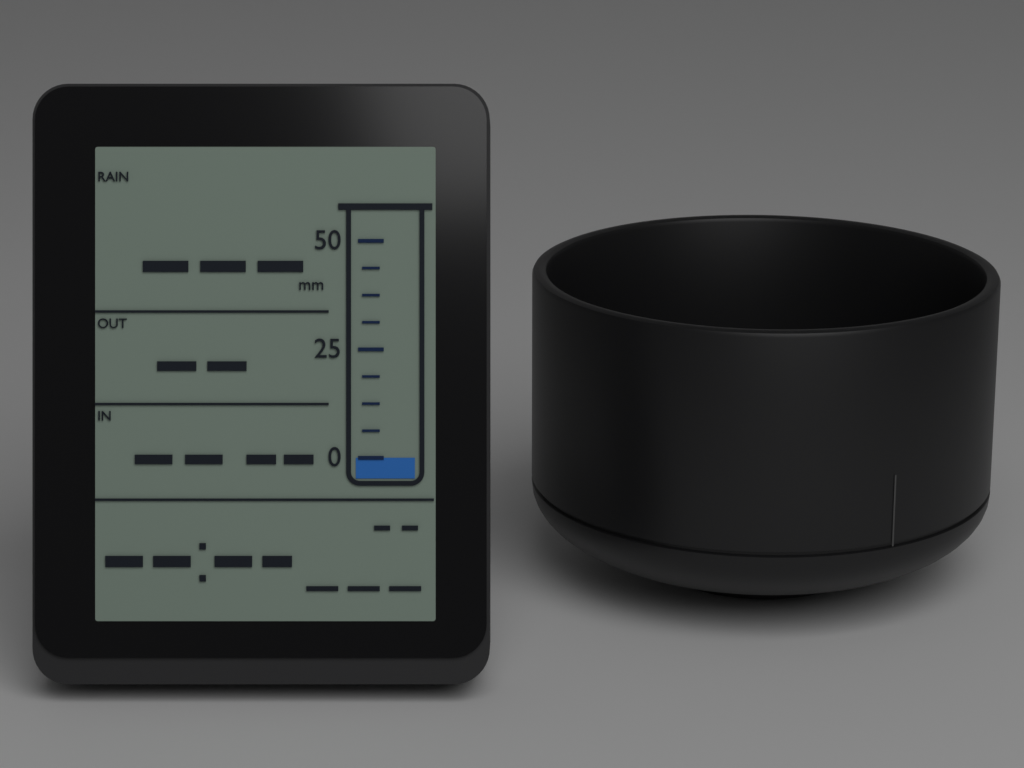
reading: 0.00 mm
